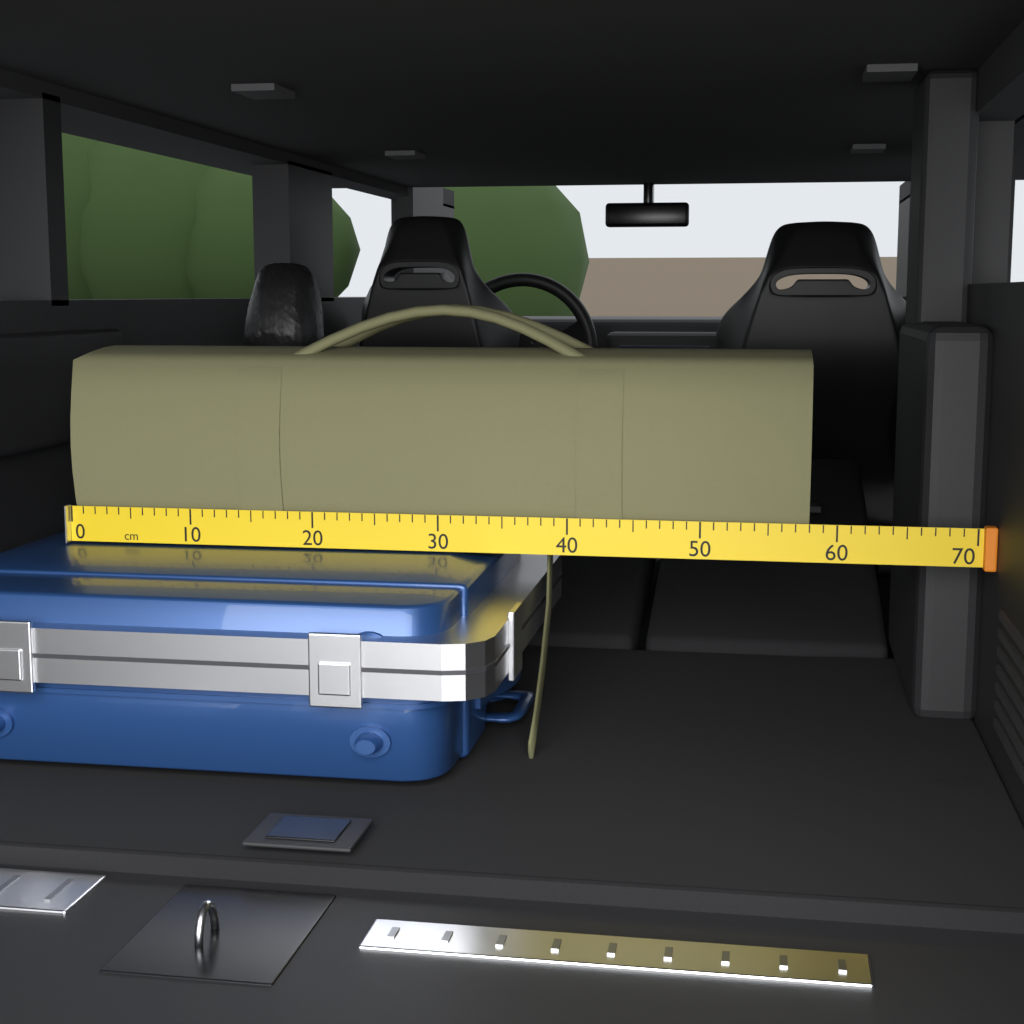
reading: 58 cm
